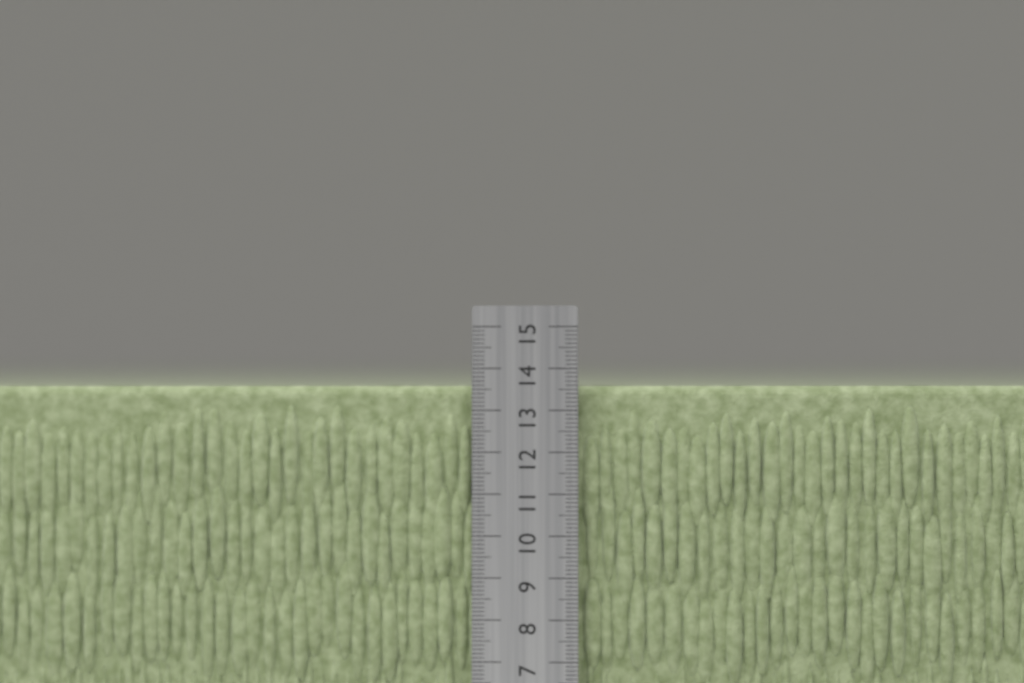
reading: 13.6 cm
